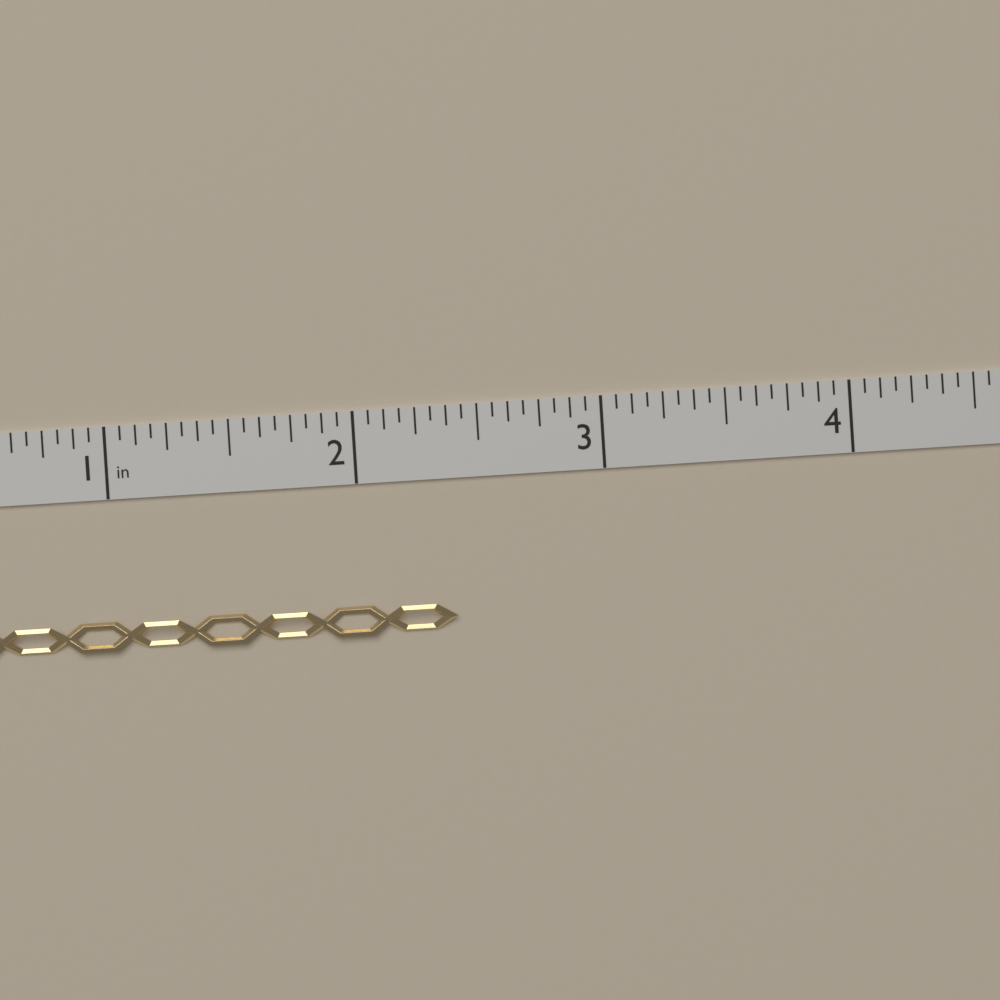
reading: 2.3750 in
